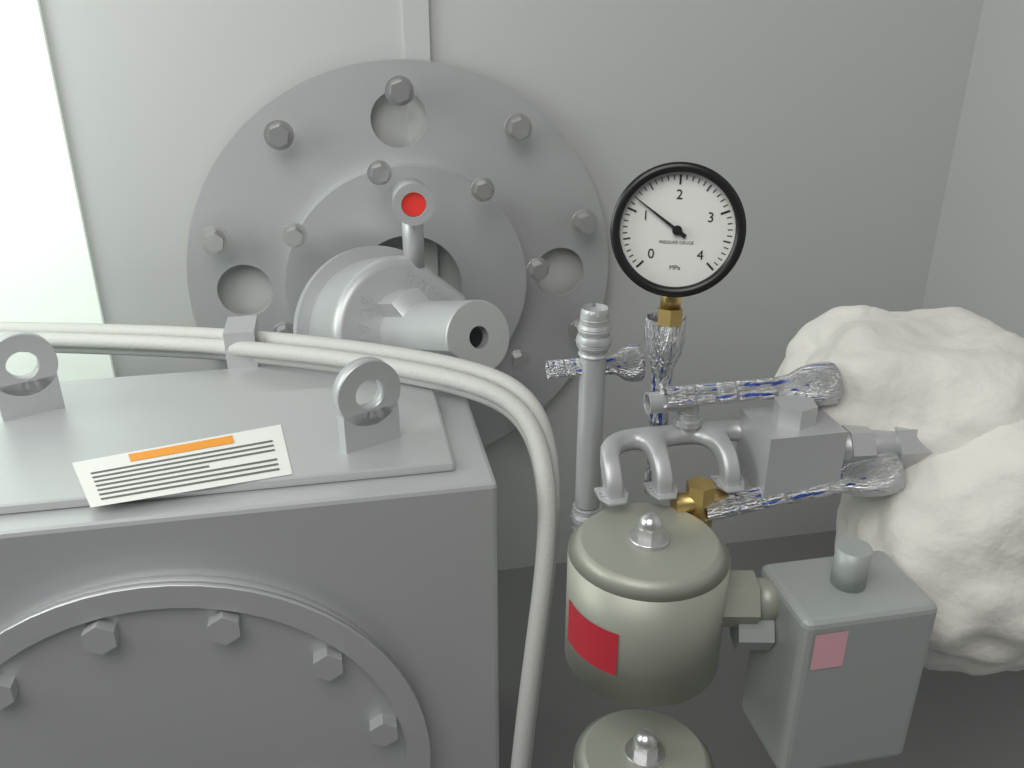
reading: 1.2 MPa
